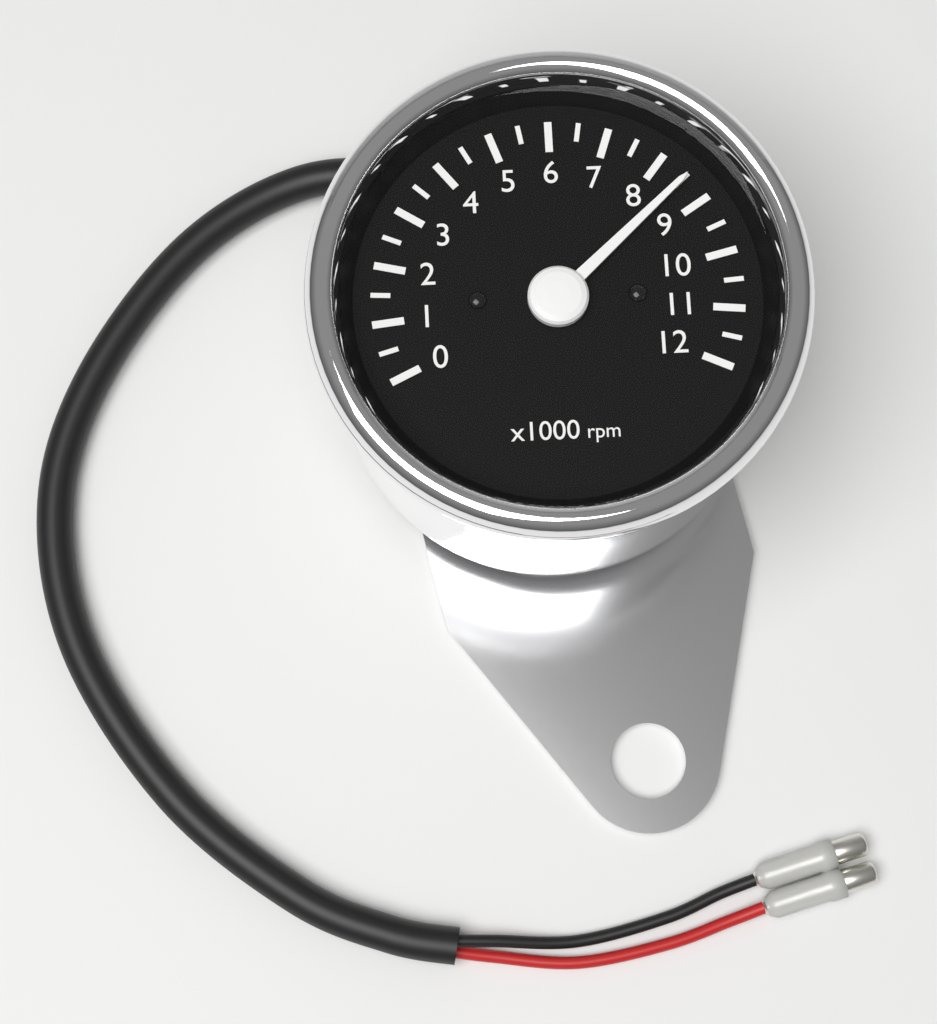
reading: 8500 rpm
